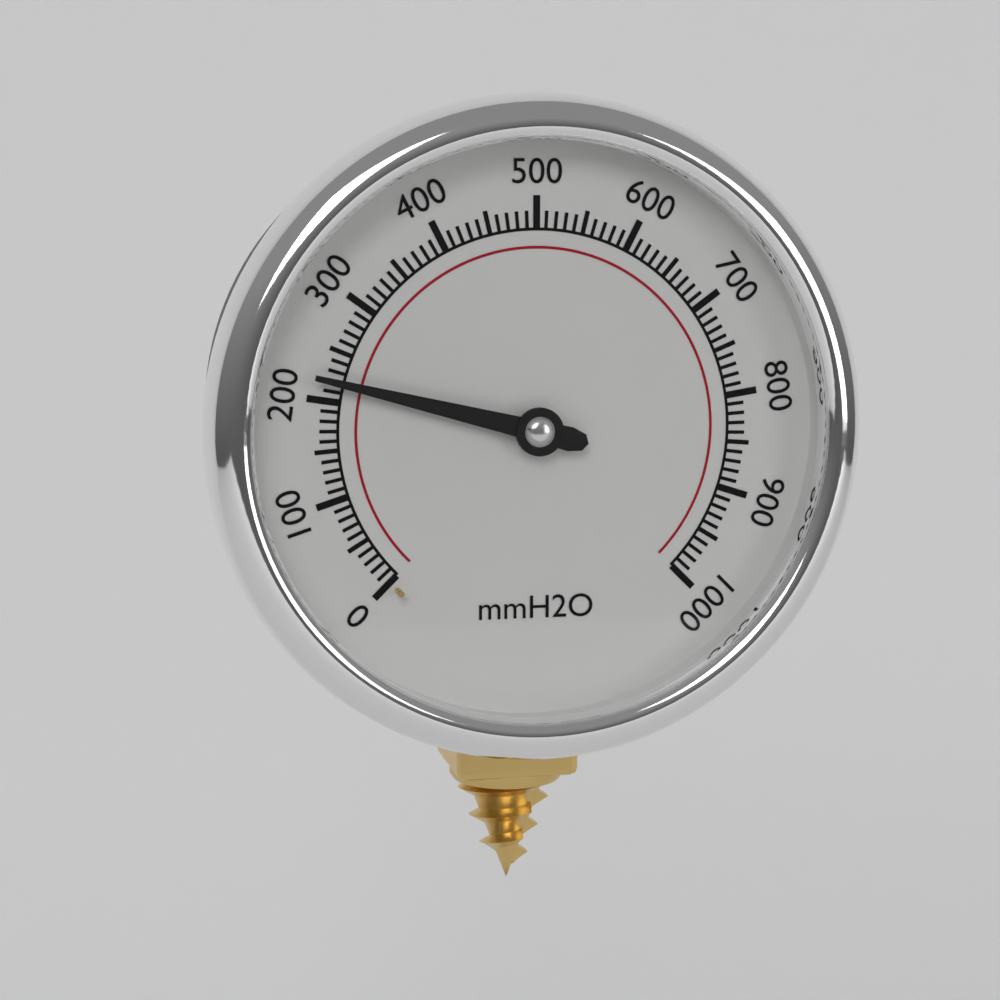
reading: 220 mmH2O
